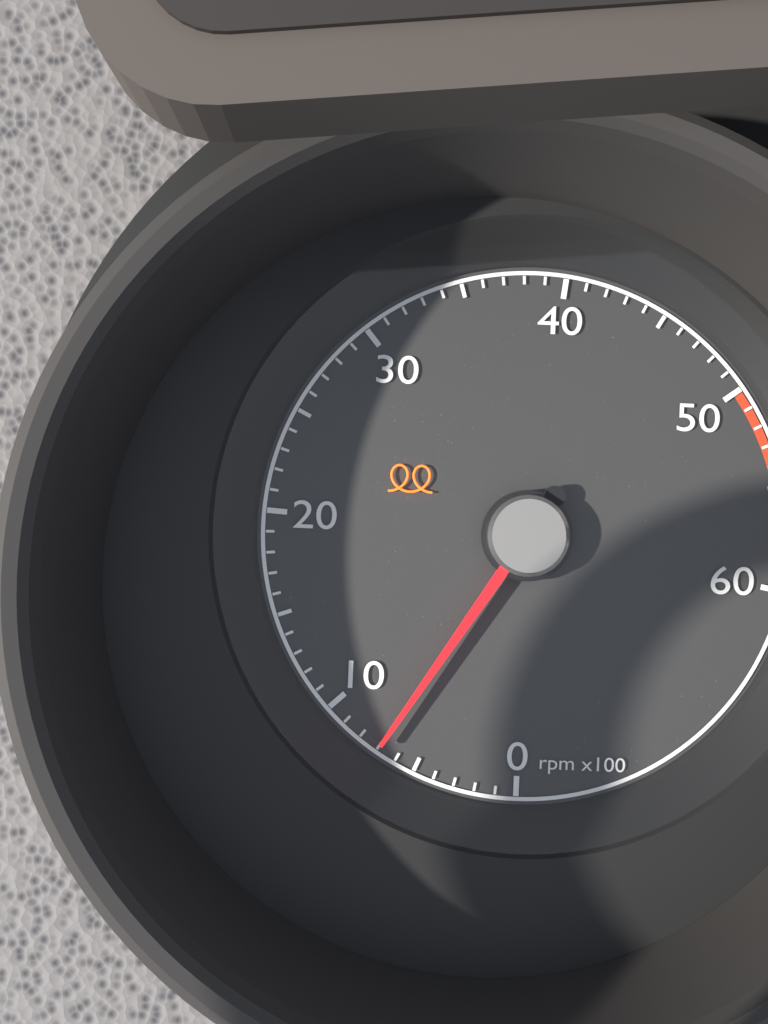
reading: 700 rpm
